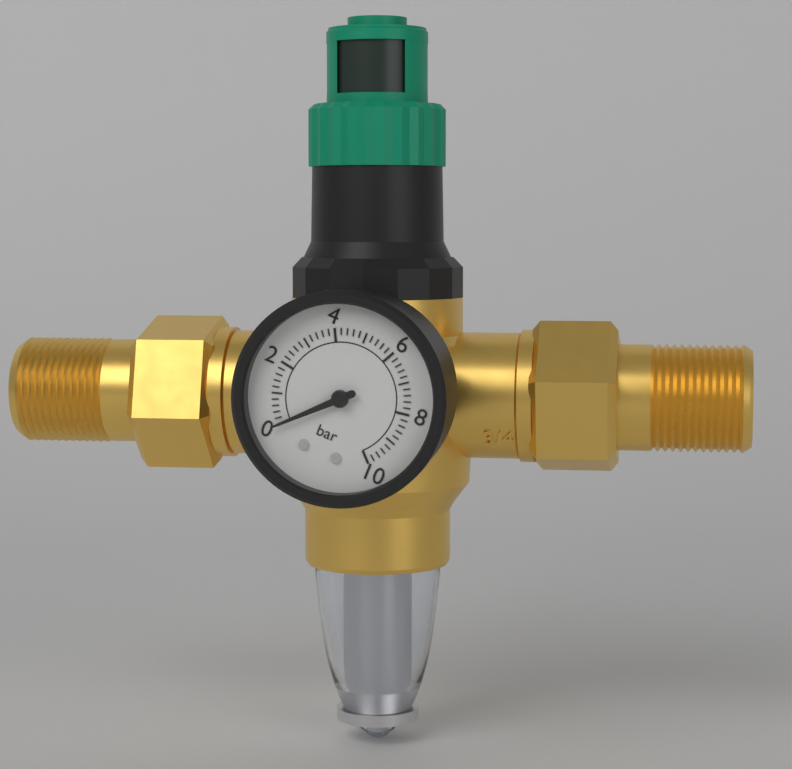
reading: 0.0 bar
